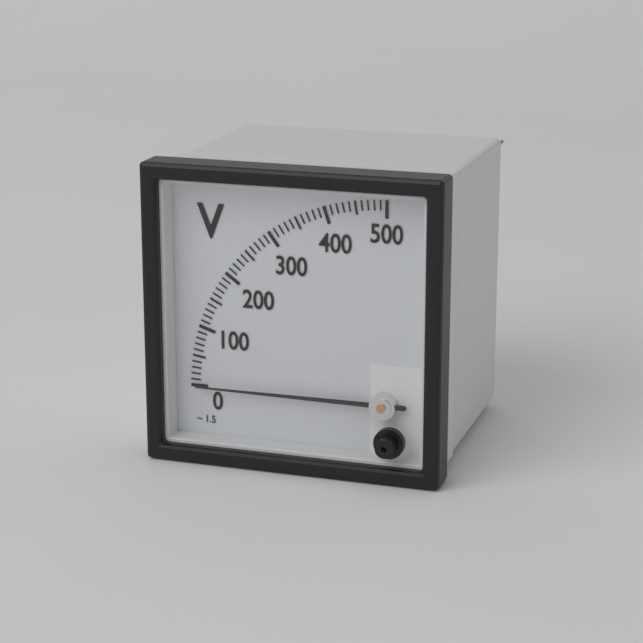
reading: 0 V
